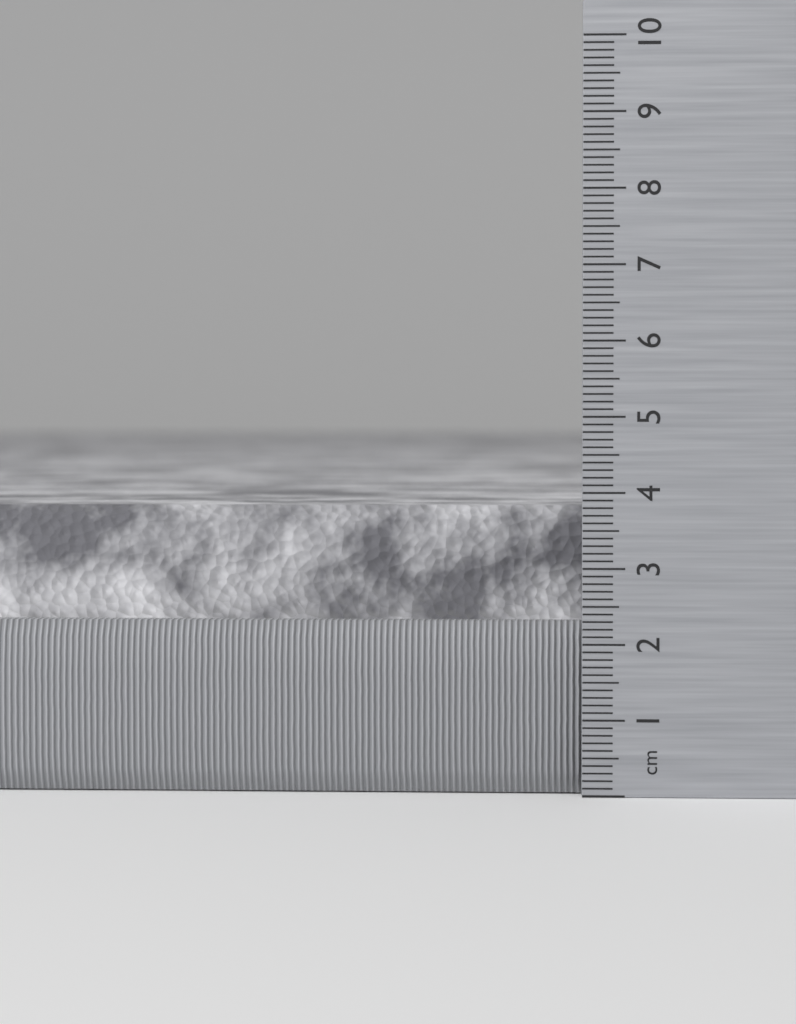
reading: 3.8 cm
